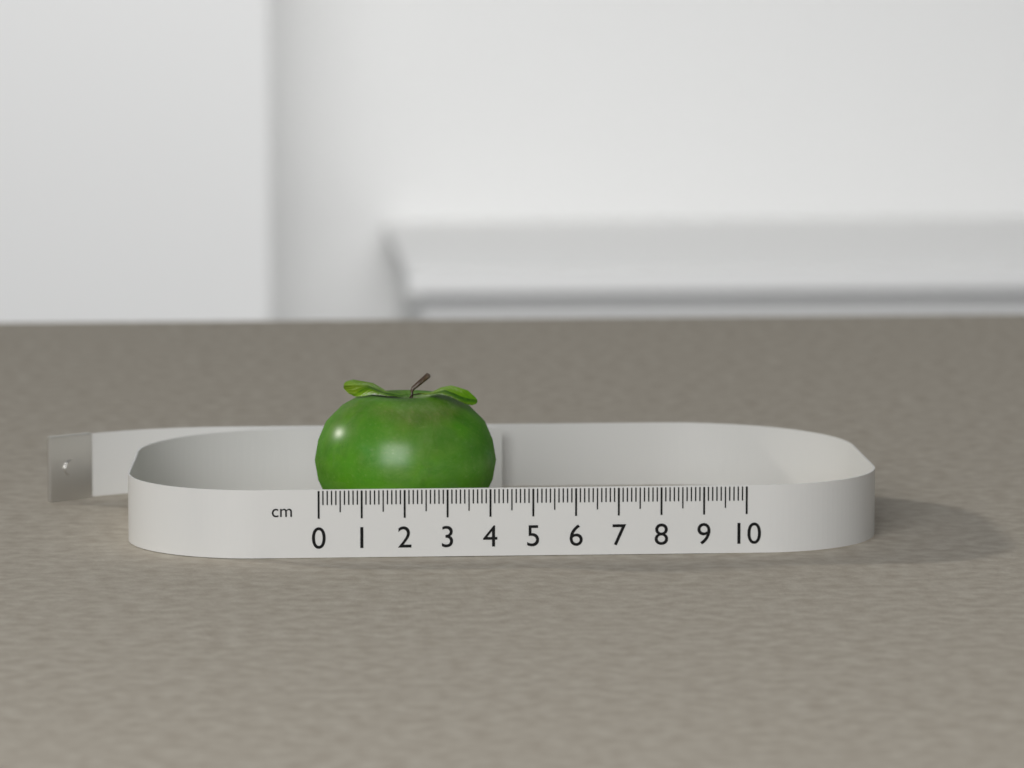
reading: 4.3 cm
